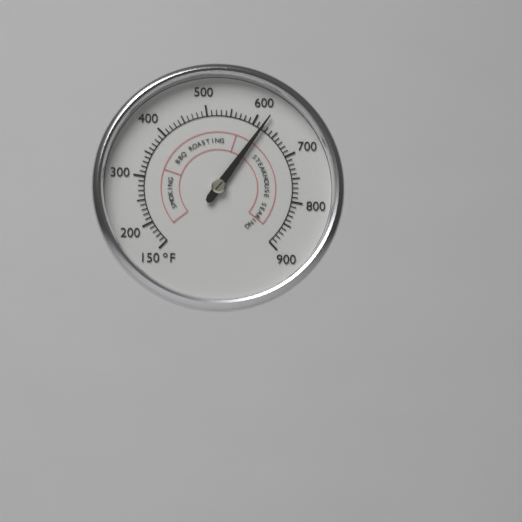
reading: 620 °F
